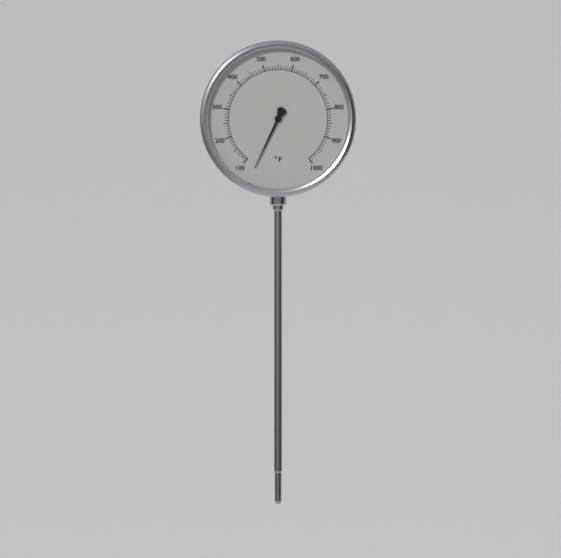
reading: 60 °F
